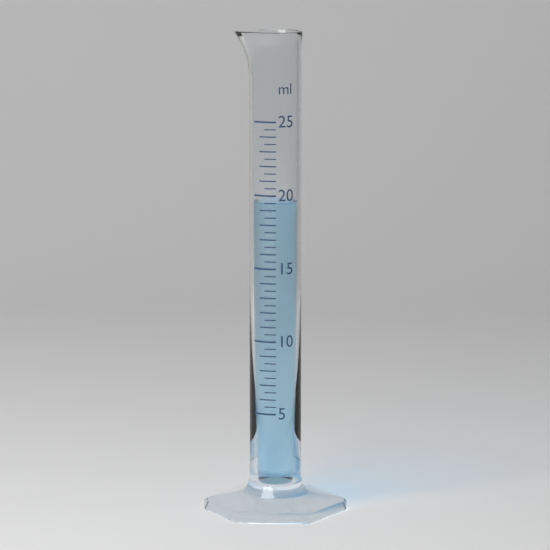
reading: 19.5 ml
